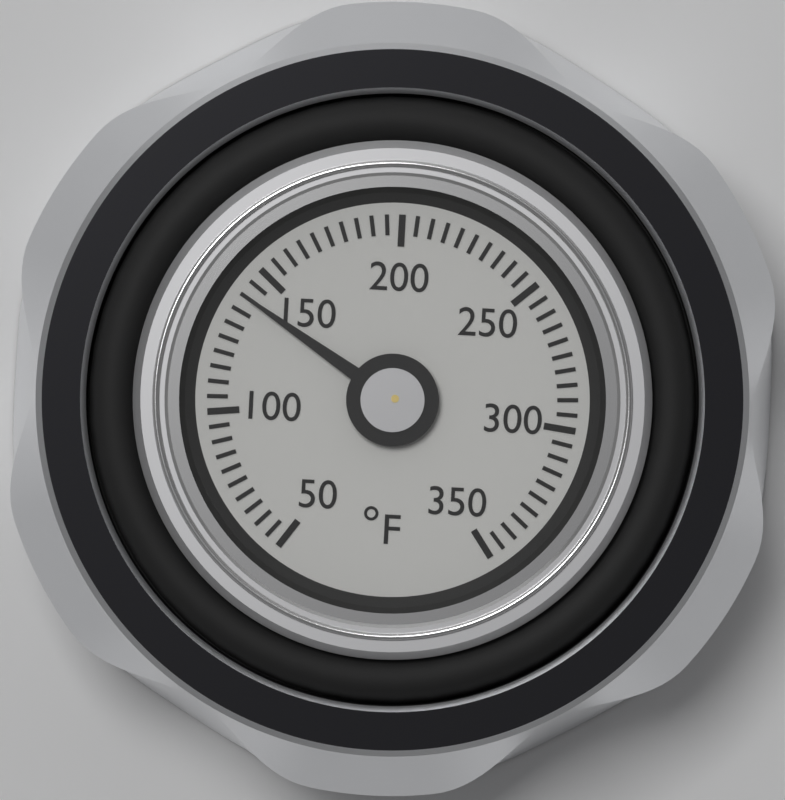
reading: 140 °F
